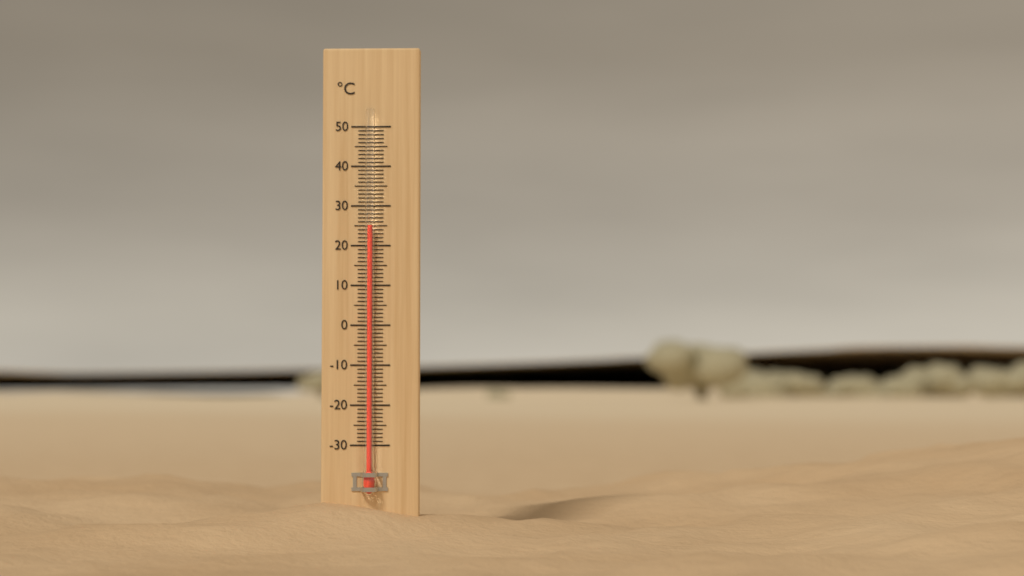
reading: 25 °C
